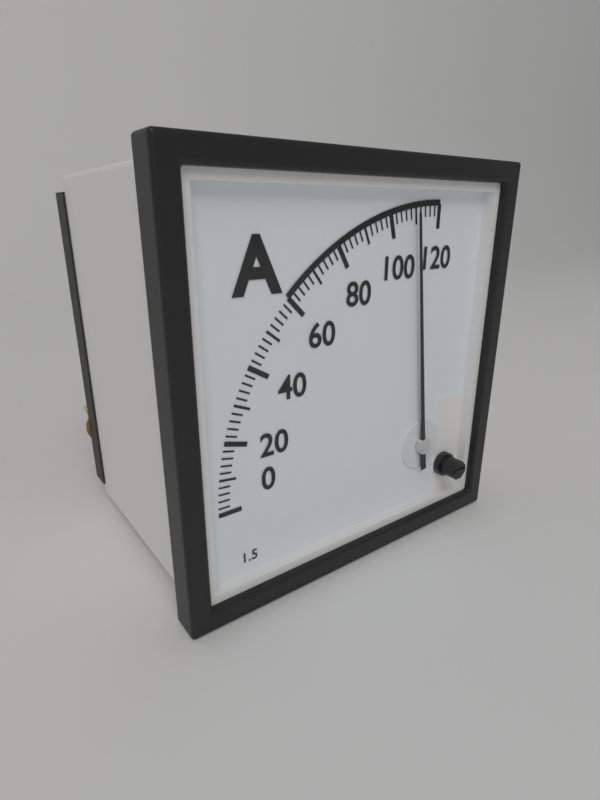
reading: 110 A
